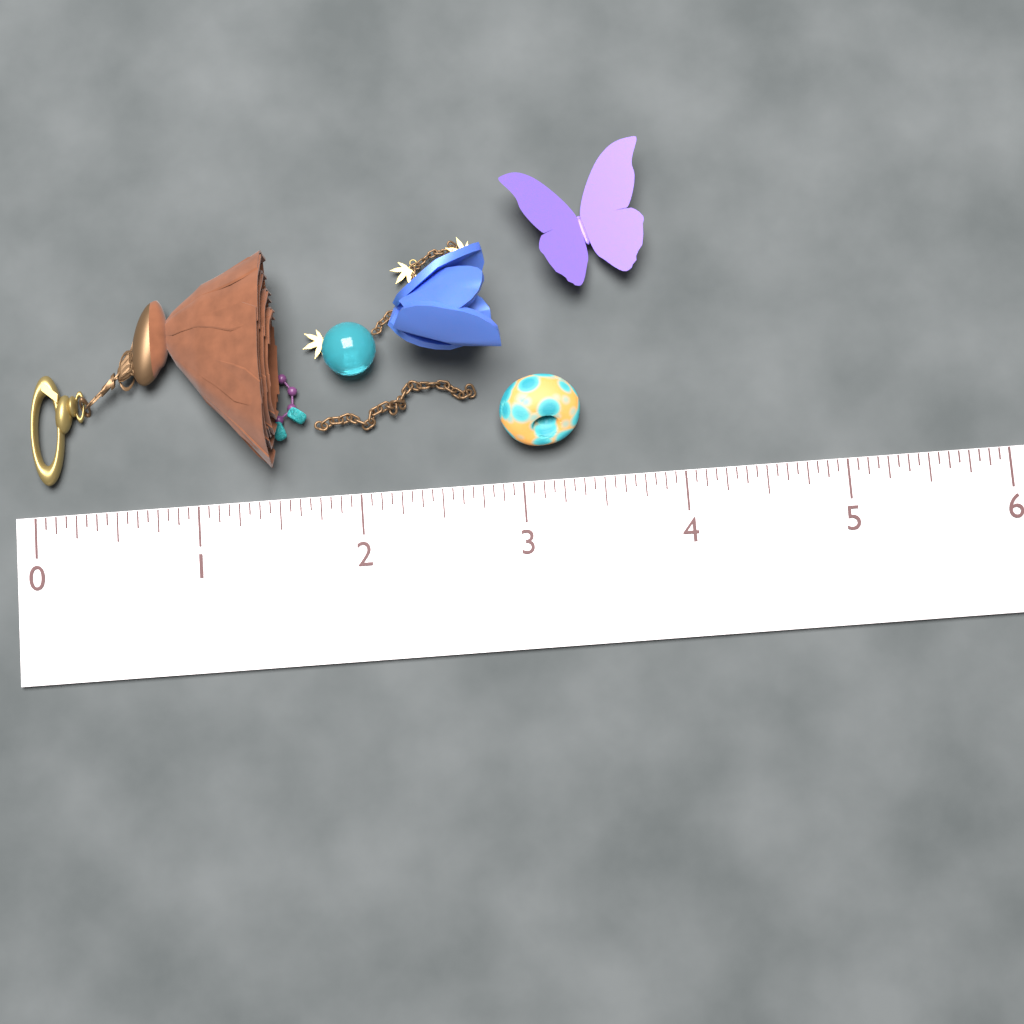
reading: 1.5625 (no unit)
